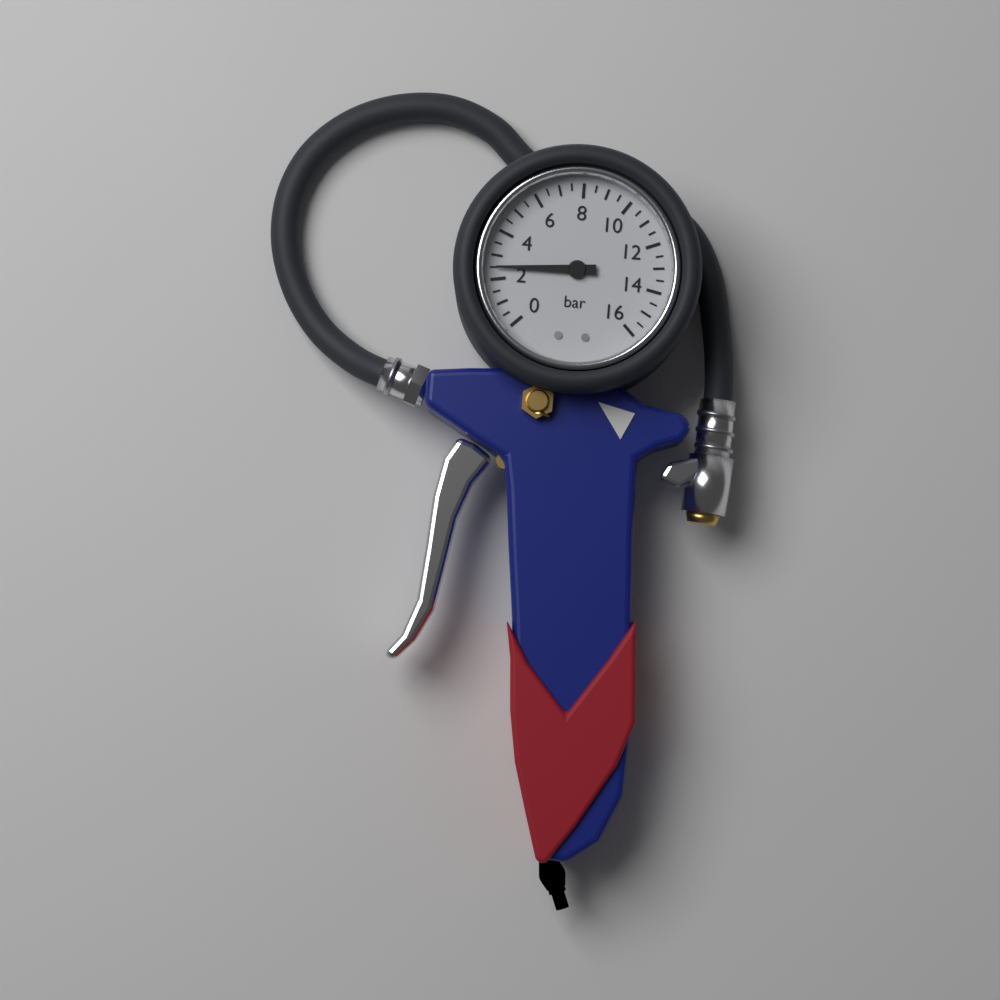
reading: 2.5 bar
